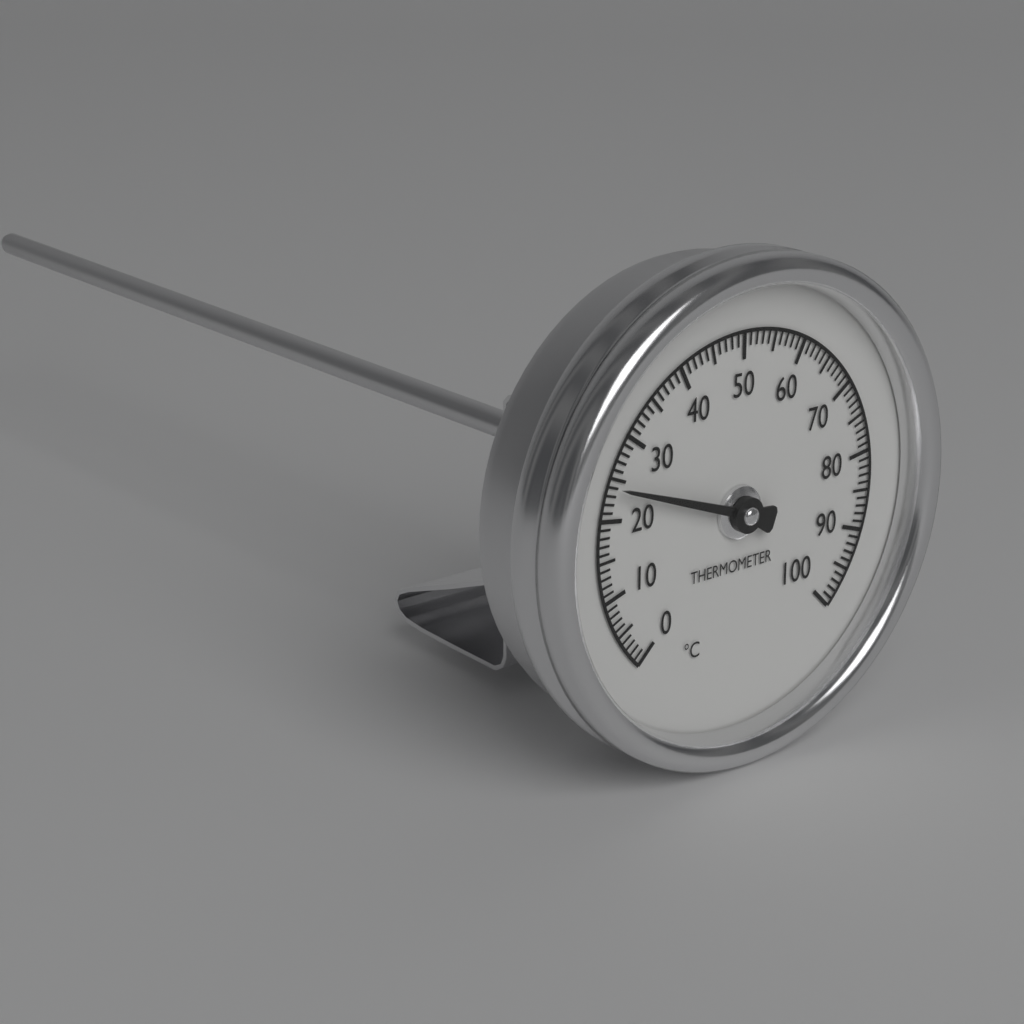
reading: 24 °C
